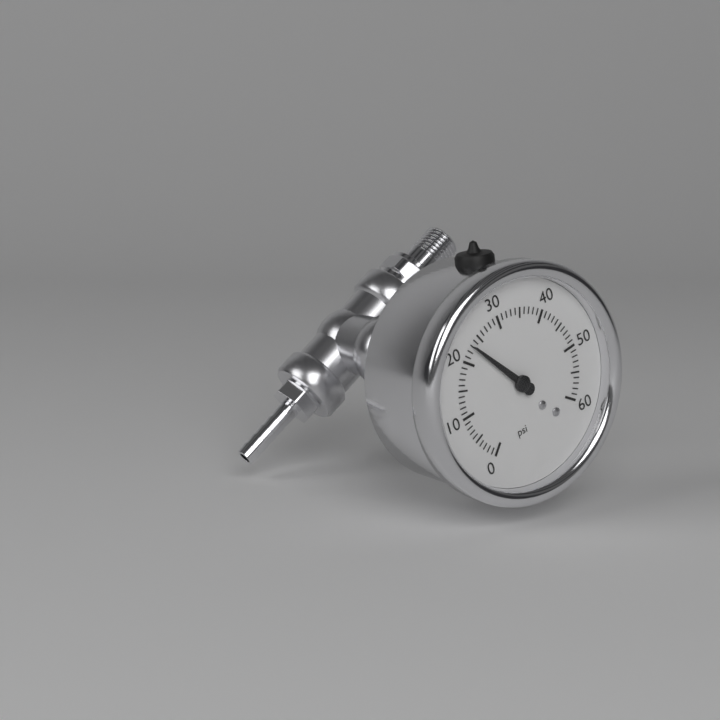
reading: 23 psi
